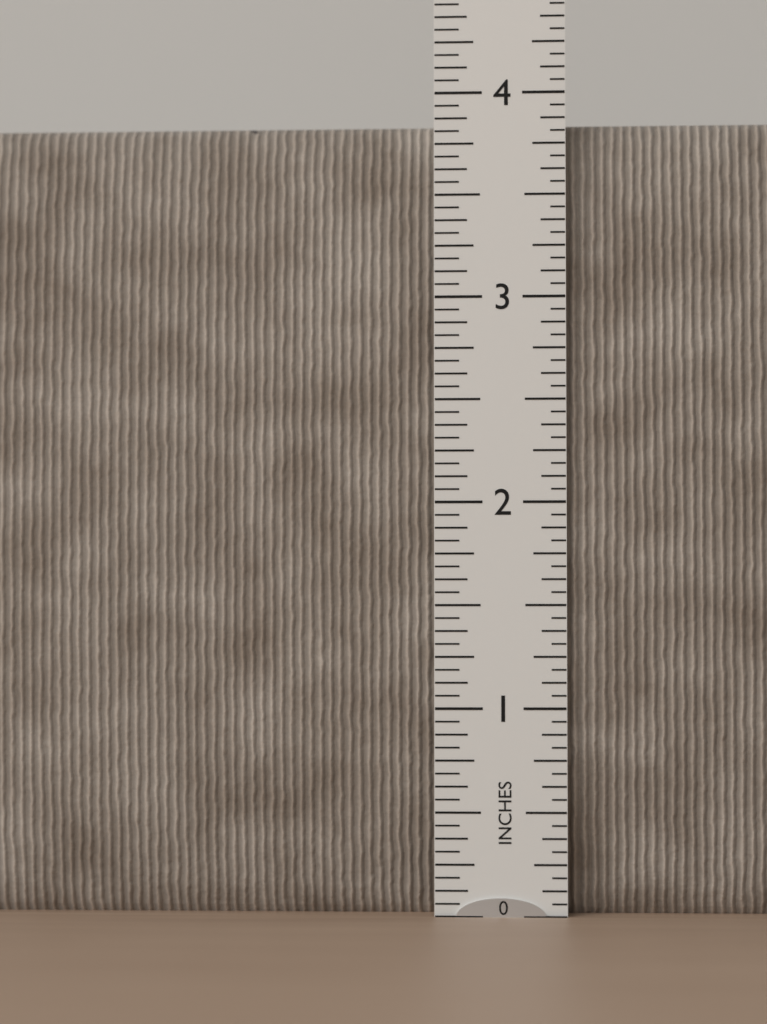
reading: 3.8750 in
